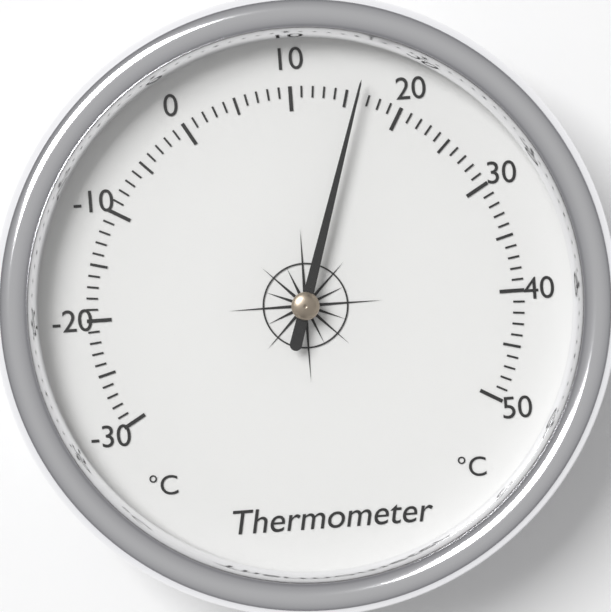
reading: 16 °C
